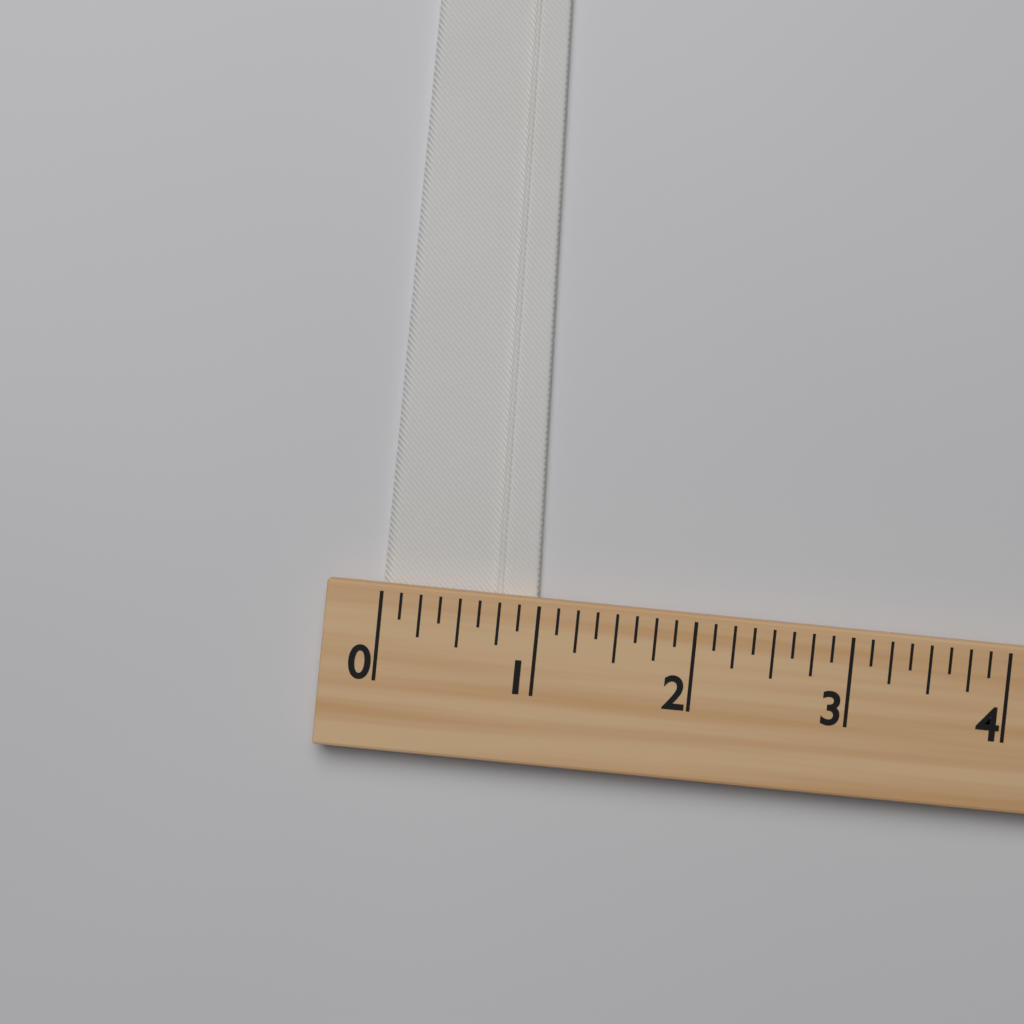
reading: 1.000 (no unit)
